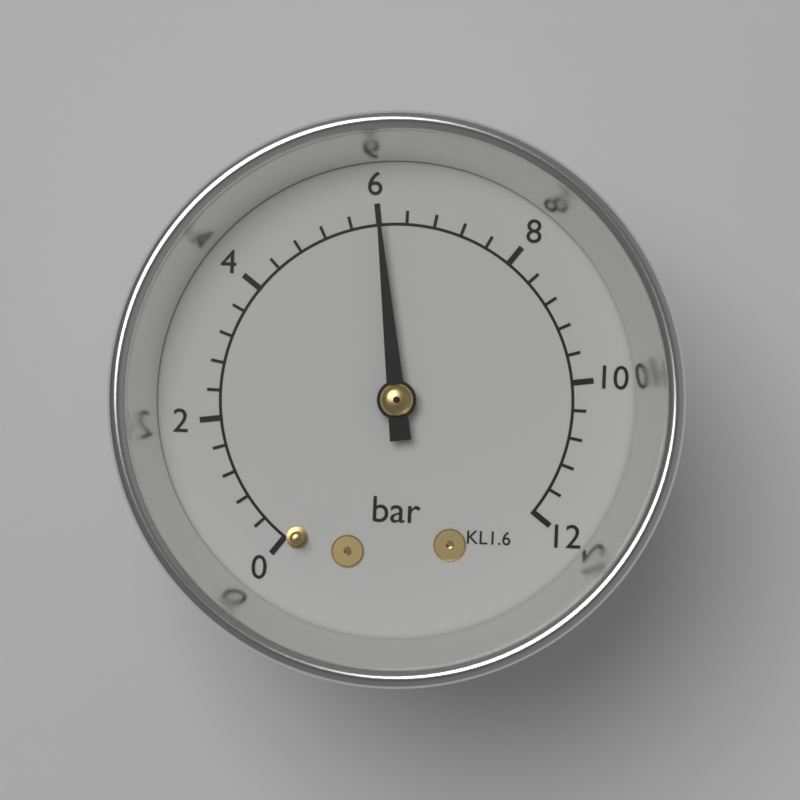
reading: 6.0 bar
